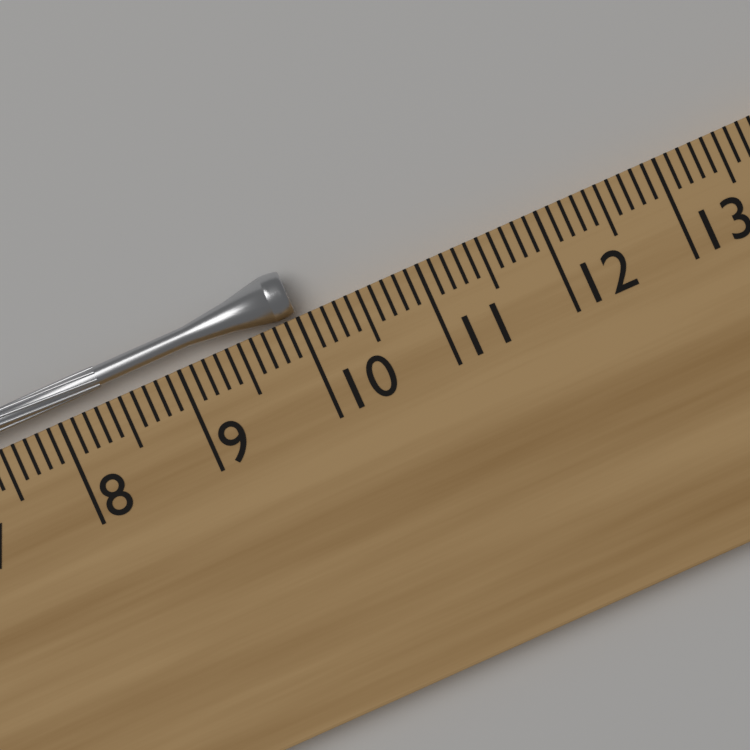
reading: 10.0 cm
